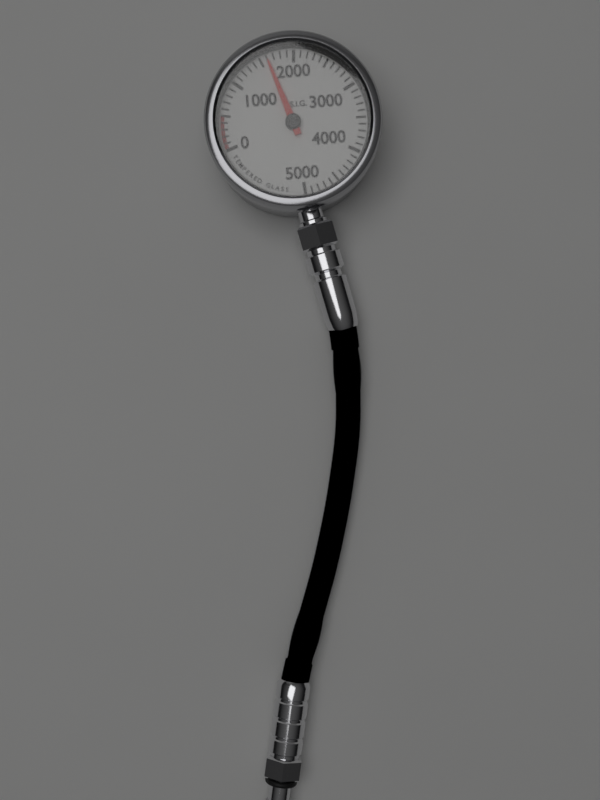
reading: 1600 psig
